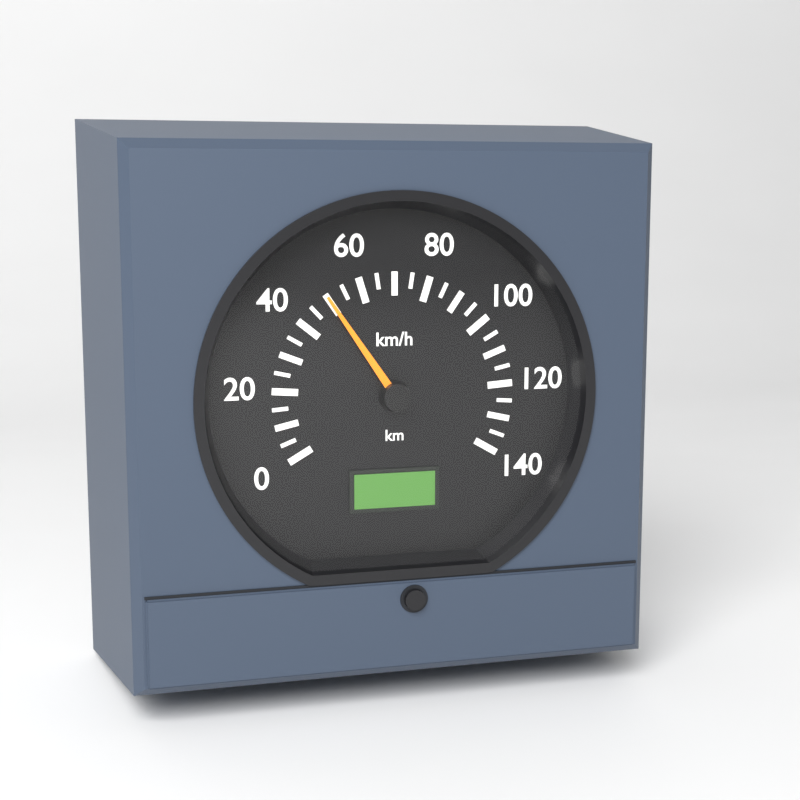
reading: 50 km/h
